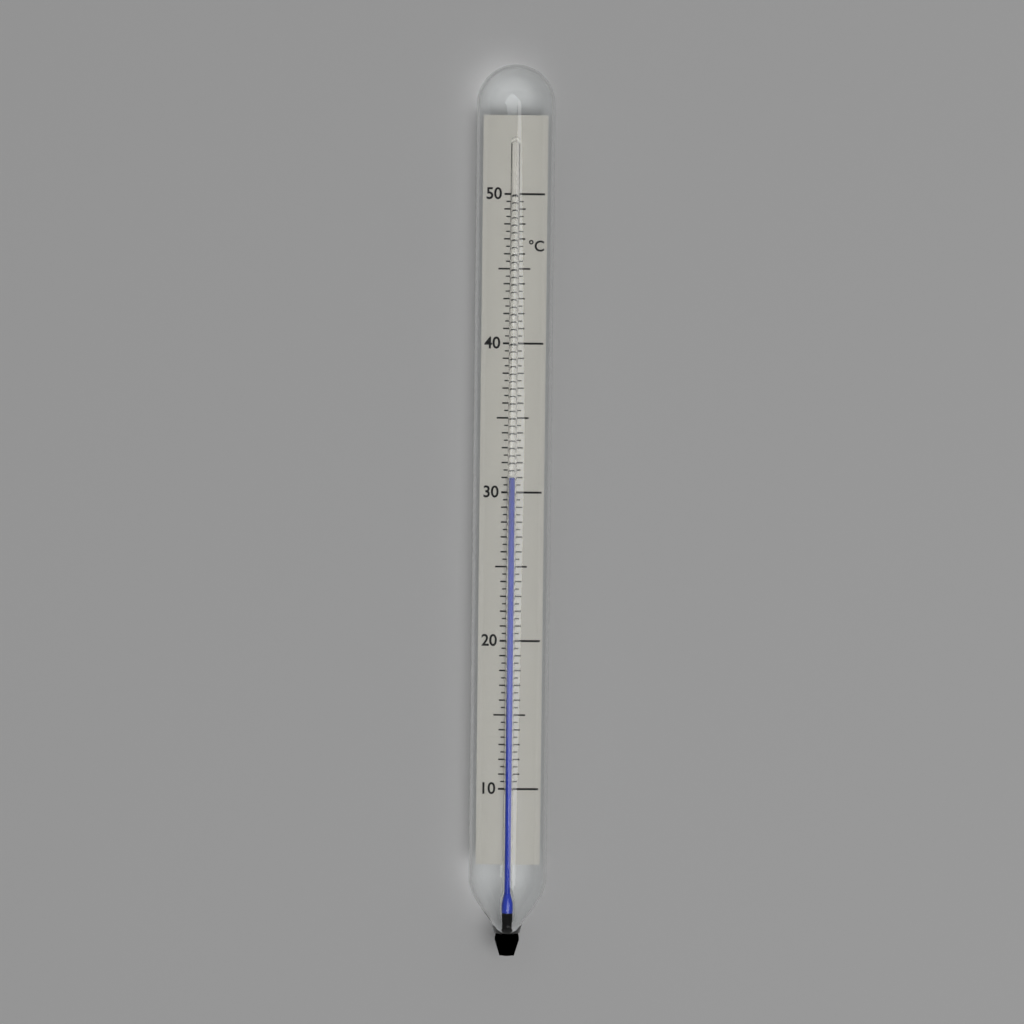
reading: 31.0 °C
